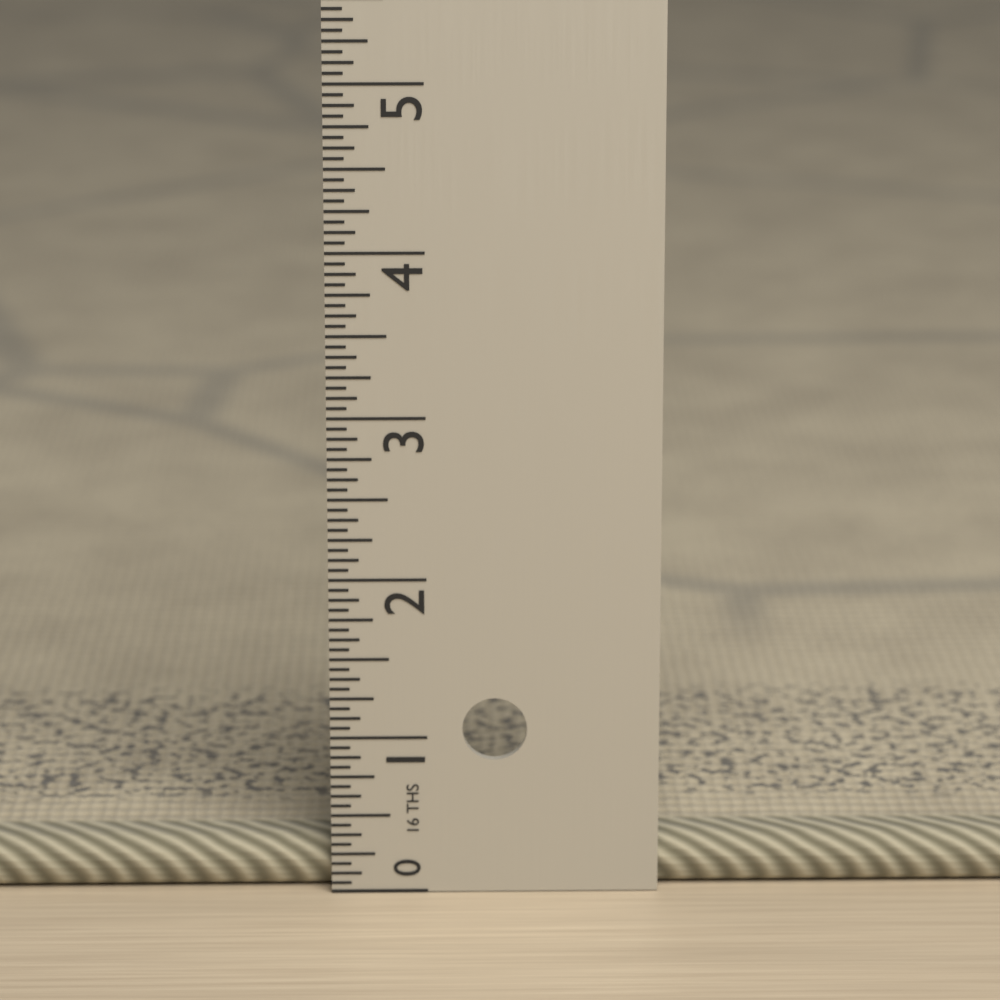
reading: 0.3125 in
